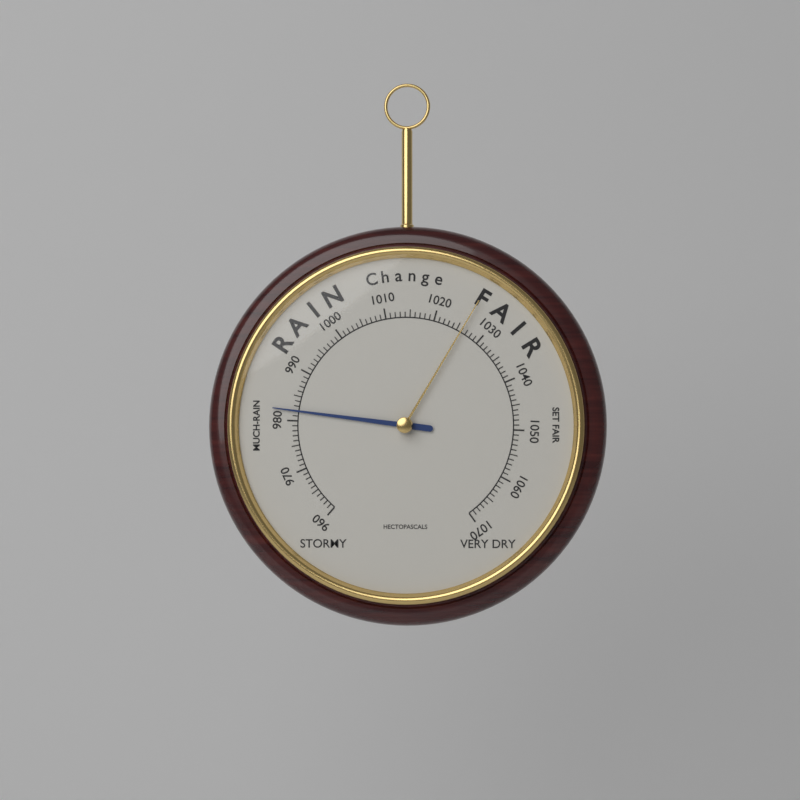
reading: 982 hPa
